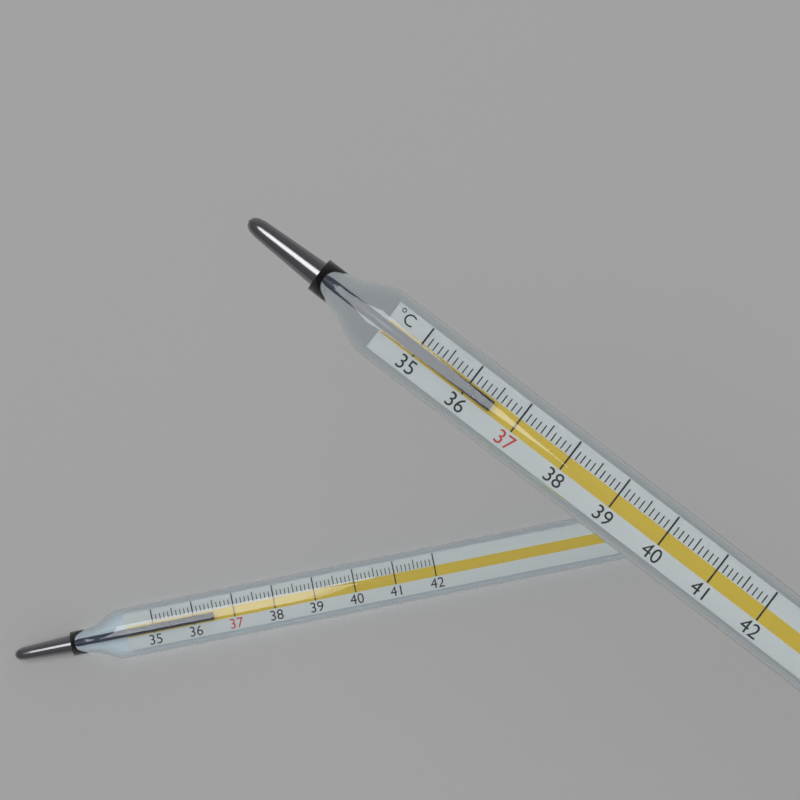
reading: 36.5 °C
